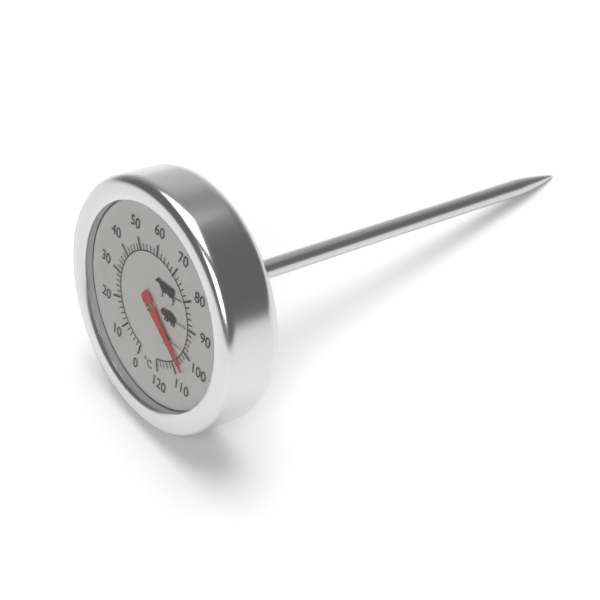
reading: 106 °C
